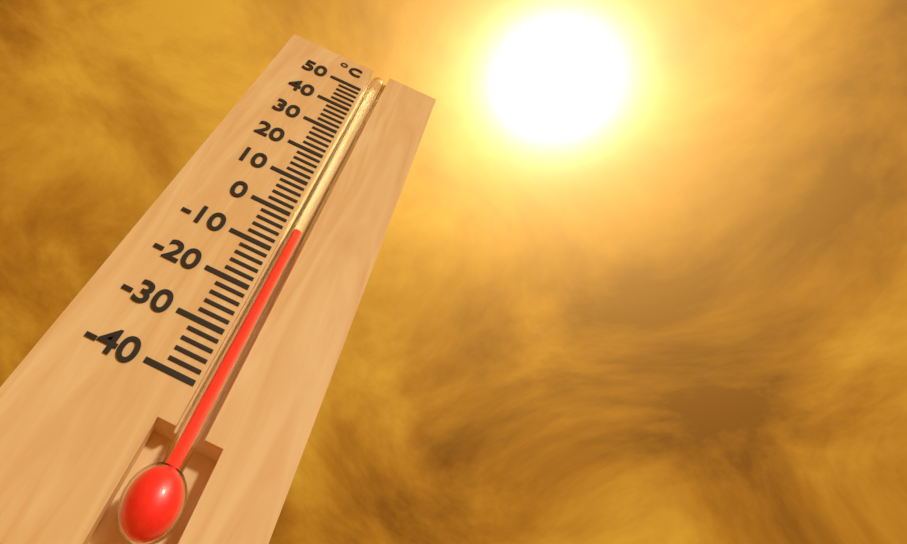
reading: -4 °C
